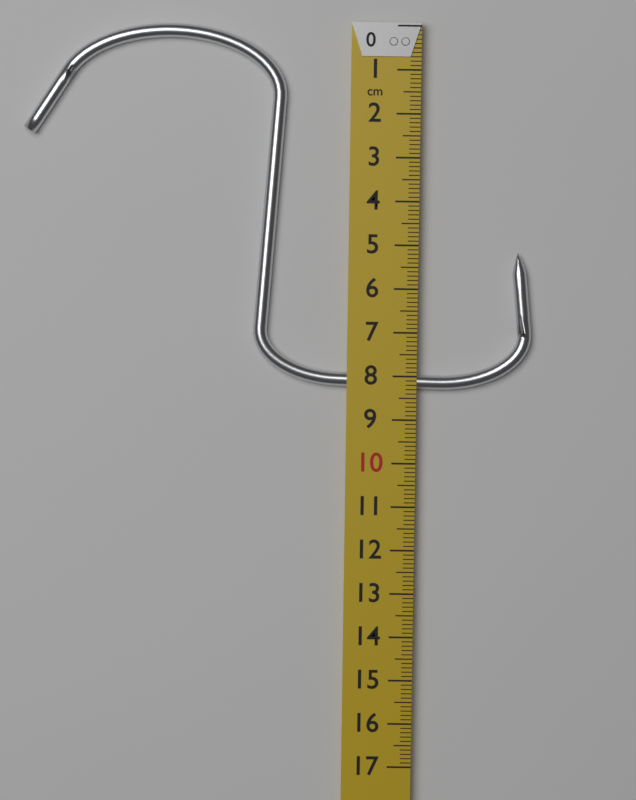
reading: 8.3 cm
